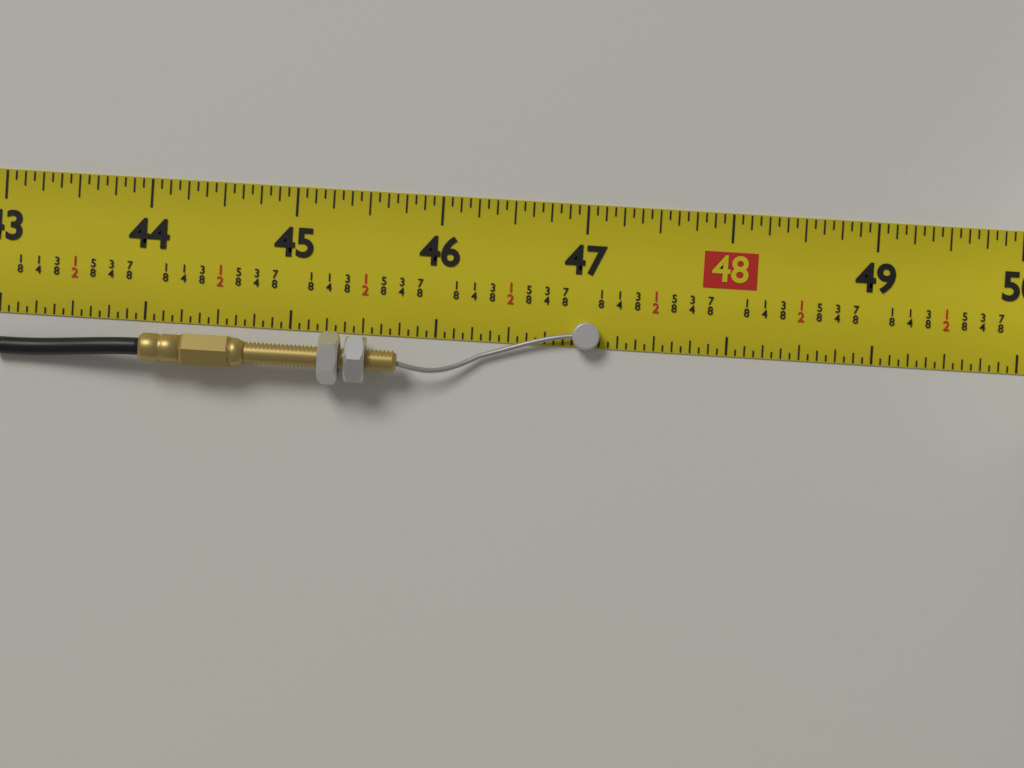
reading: 47.1250 in
